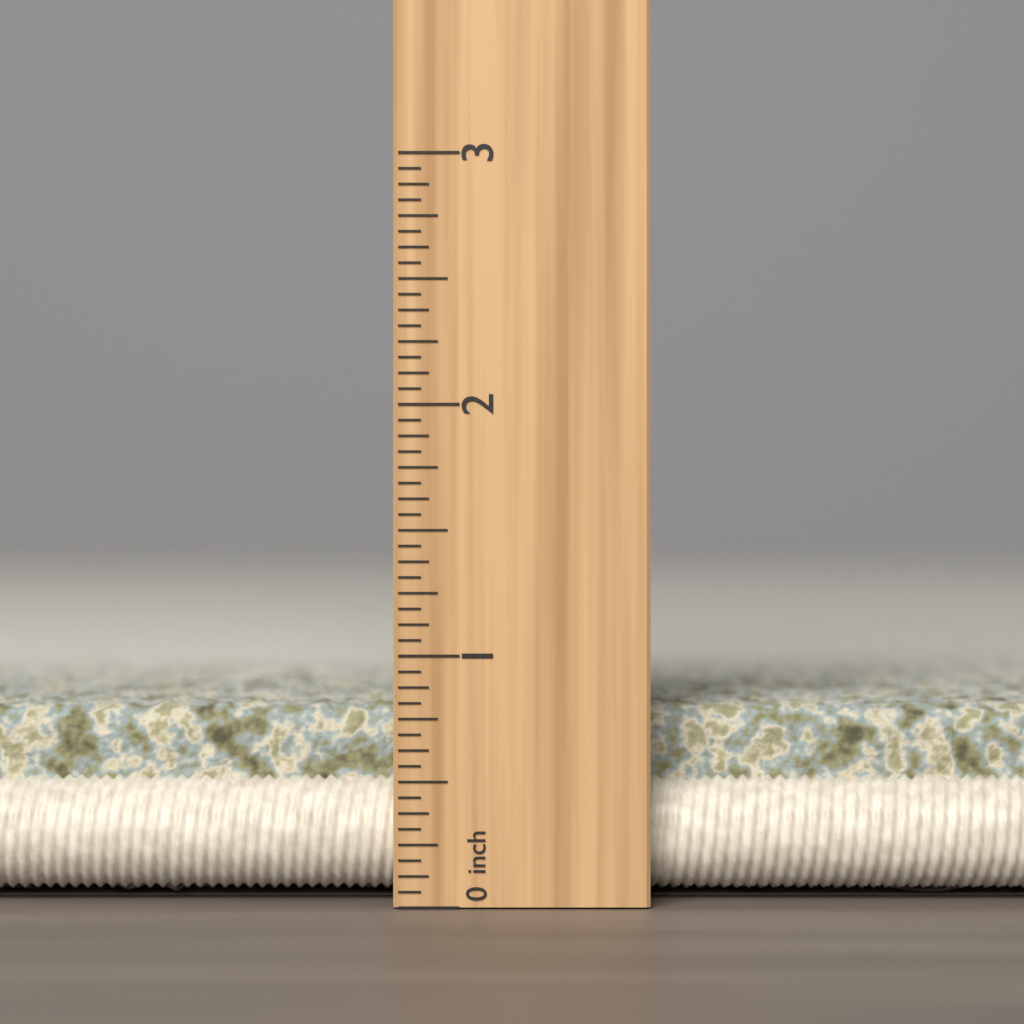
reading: 0.8000 inch
